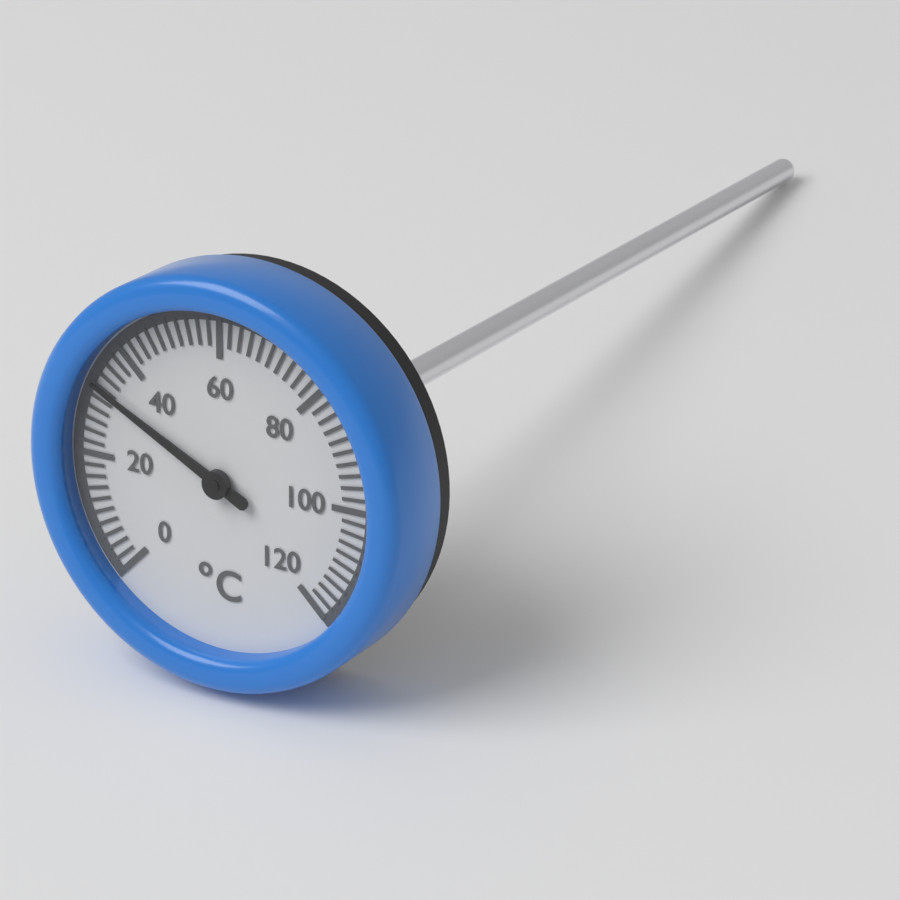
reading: 32 °C
